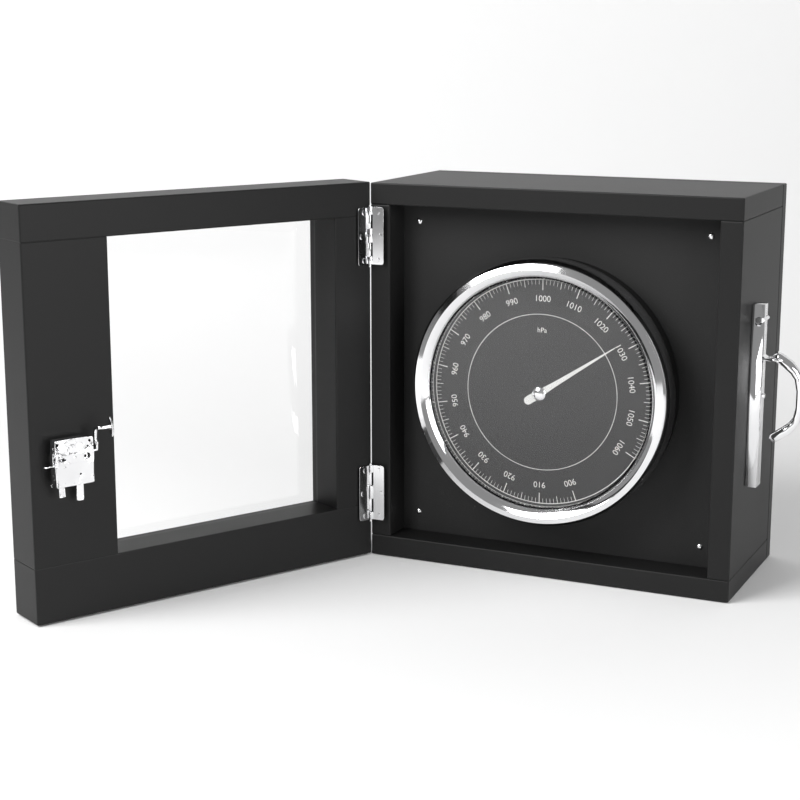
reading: 1028 hPa
